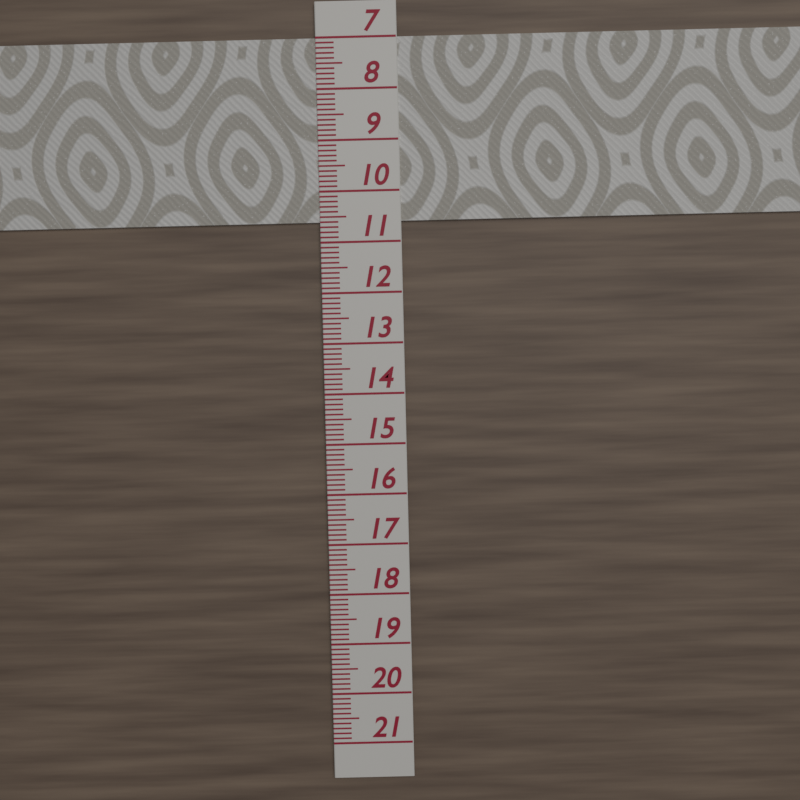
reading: 10.6 (no unit)
